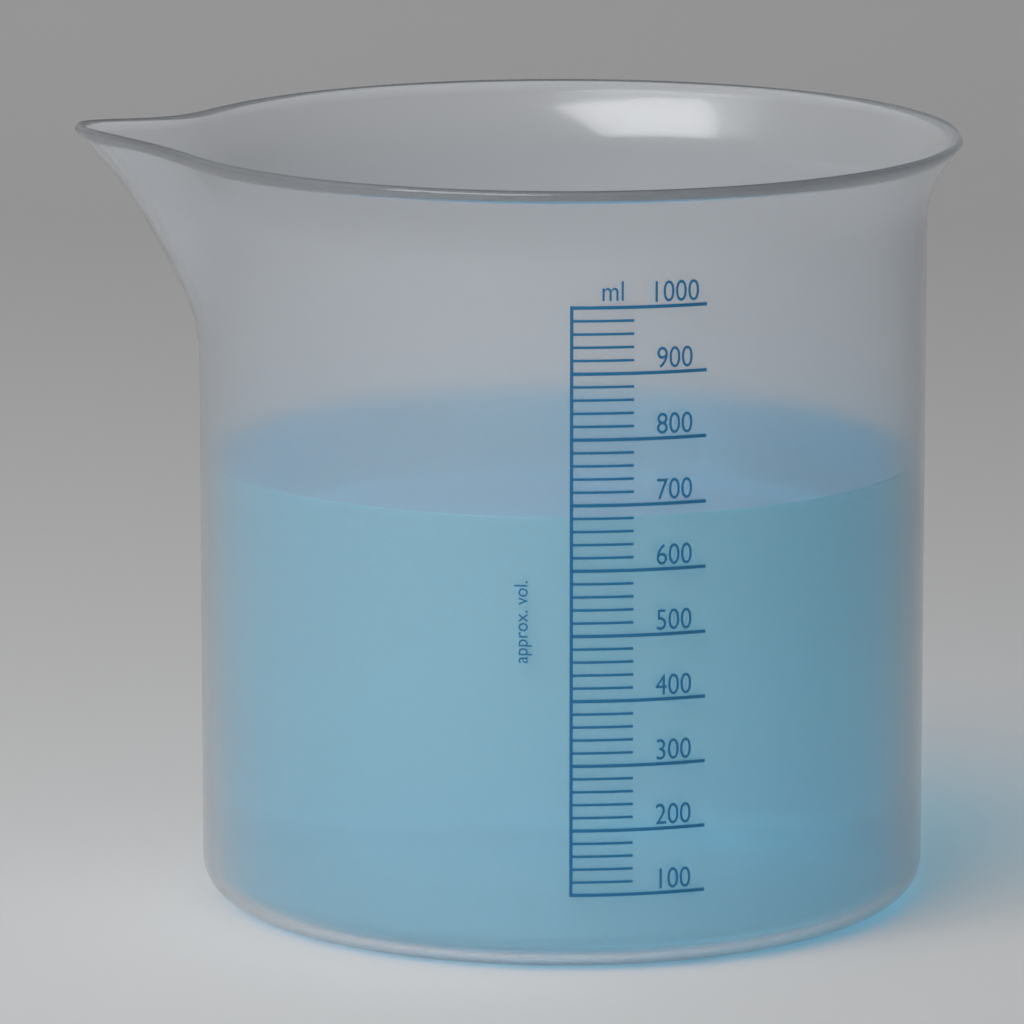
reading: 680 ml
